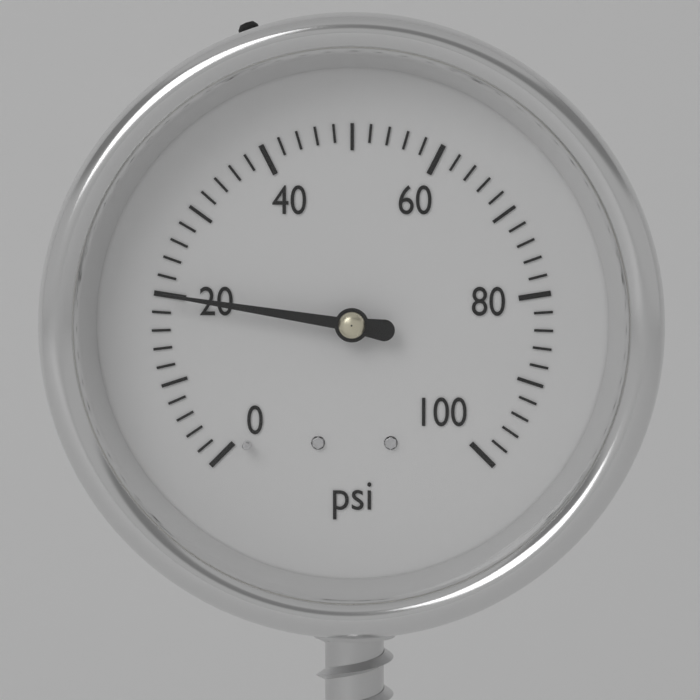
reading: 20 psi
